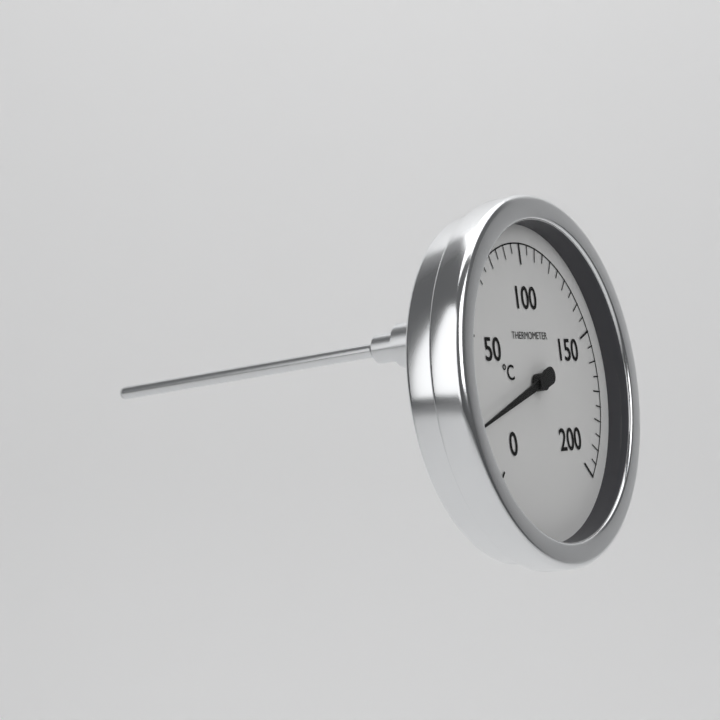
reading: 20 °C
